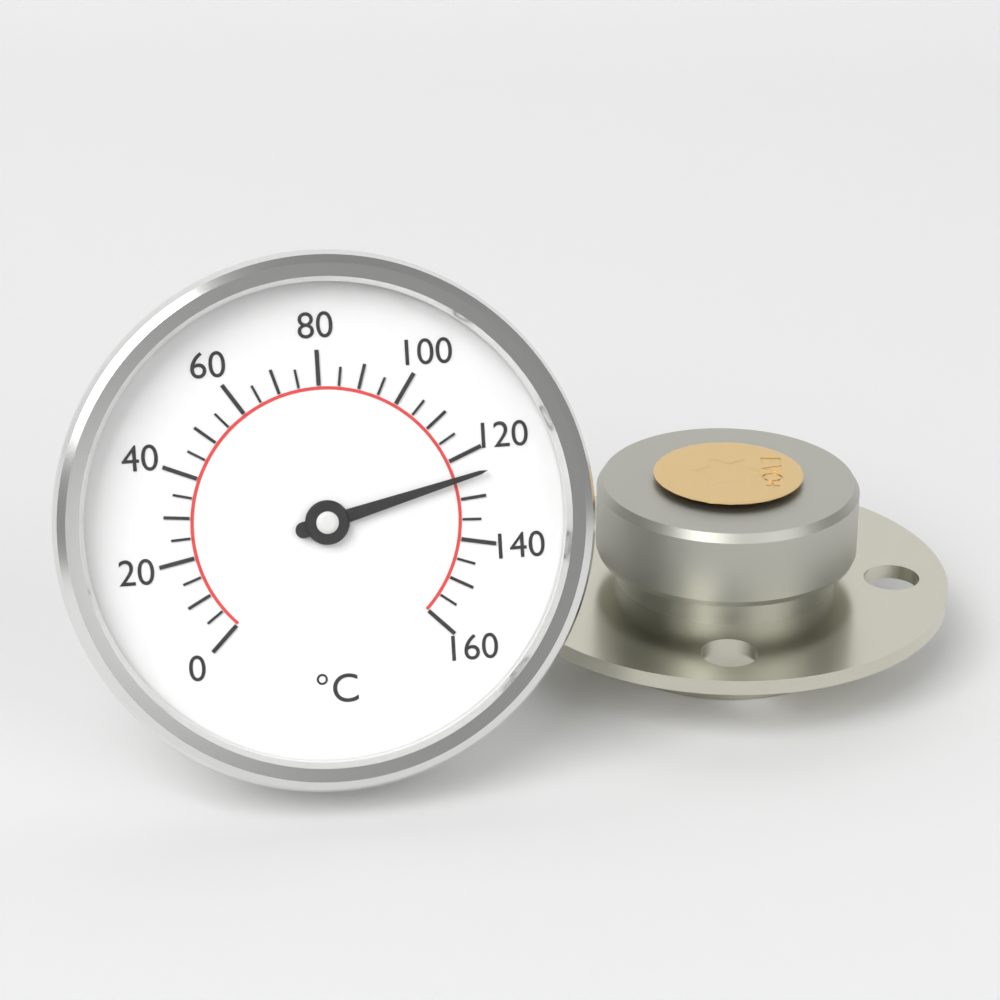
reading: 125 °C
